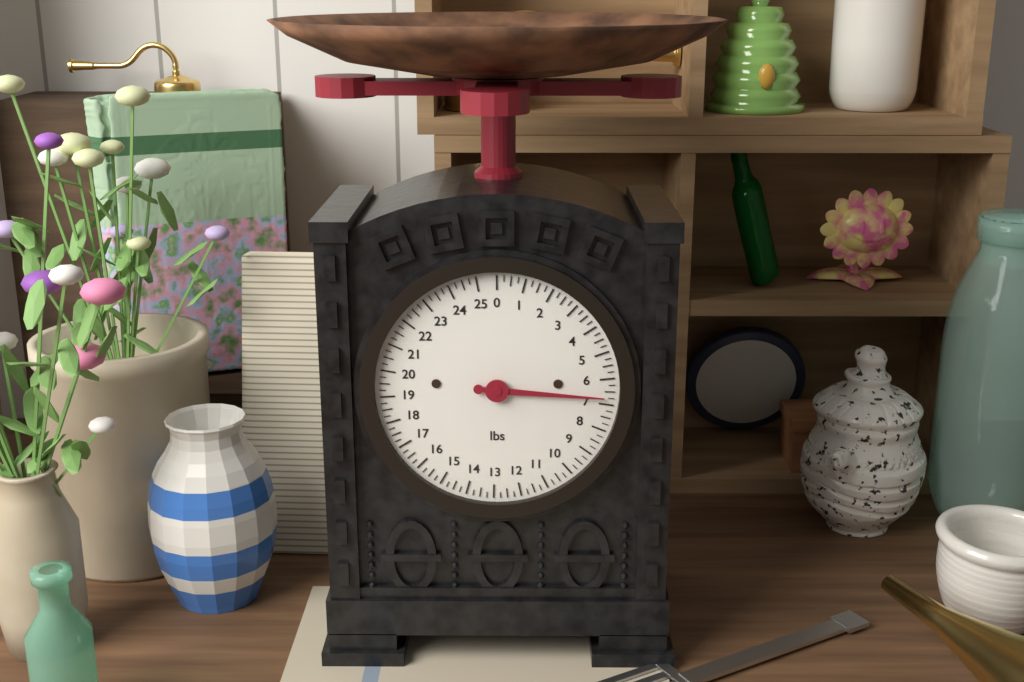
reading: 6.75 lbs
